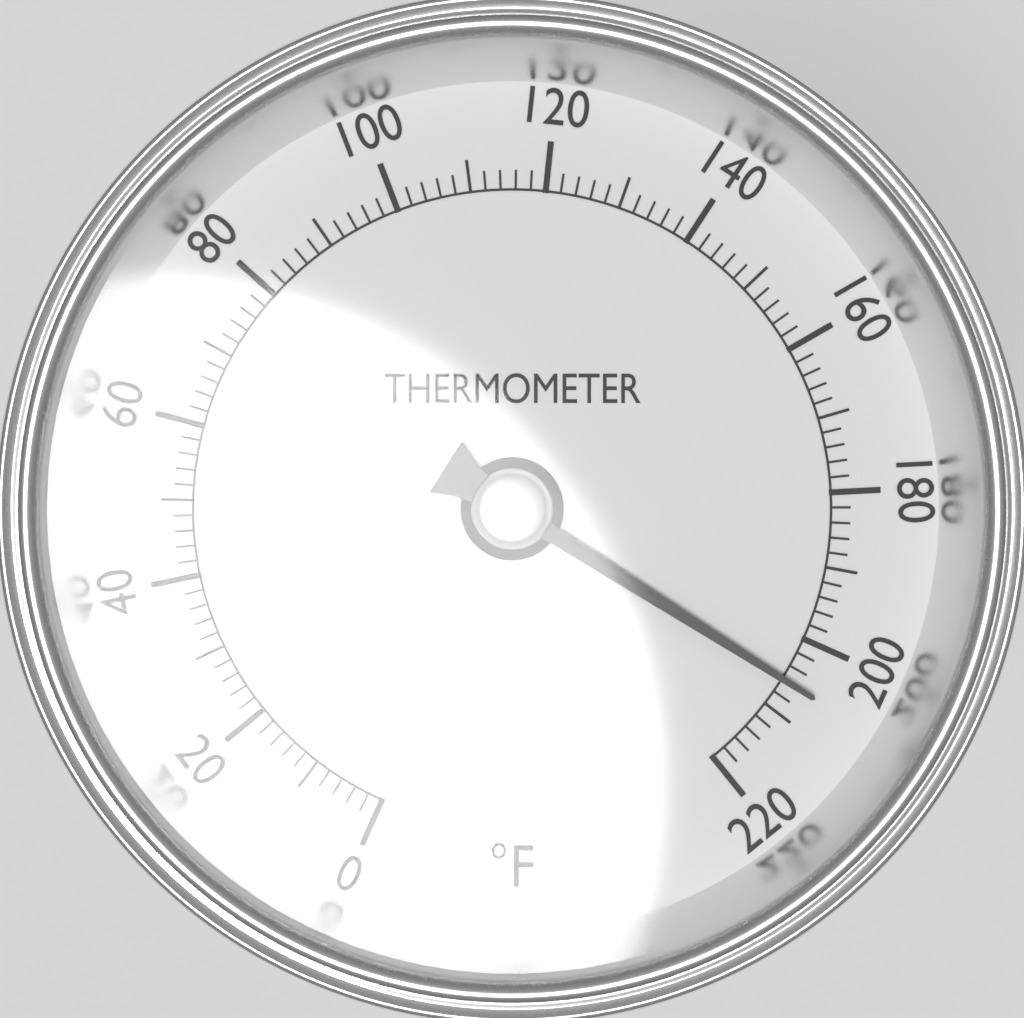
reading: 206 °F
